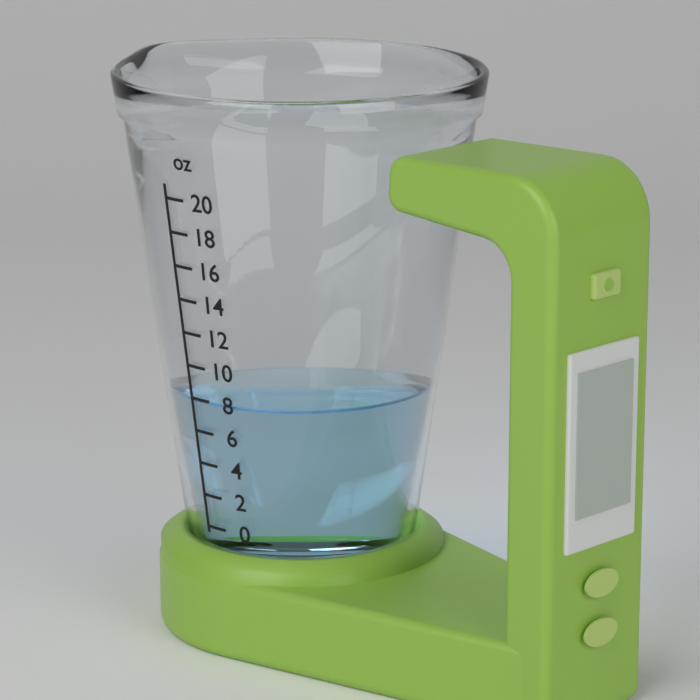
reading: 8 oz
